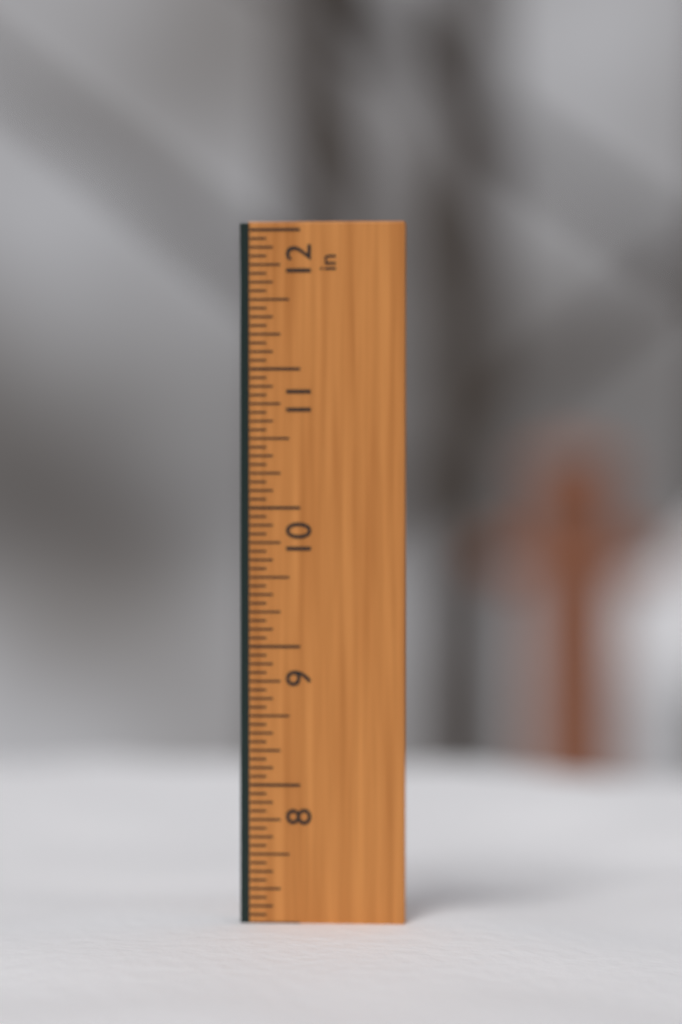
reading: 7.0000 in
